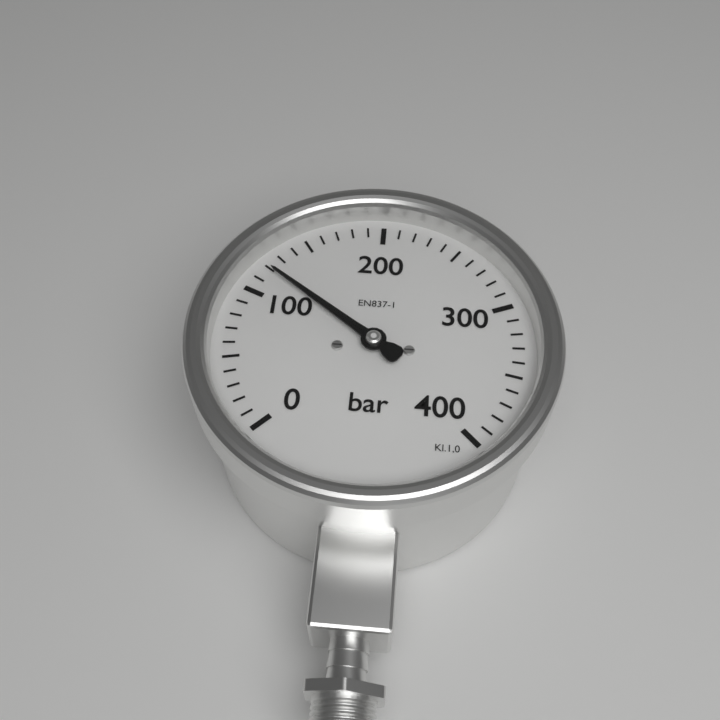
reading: 120 bar
